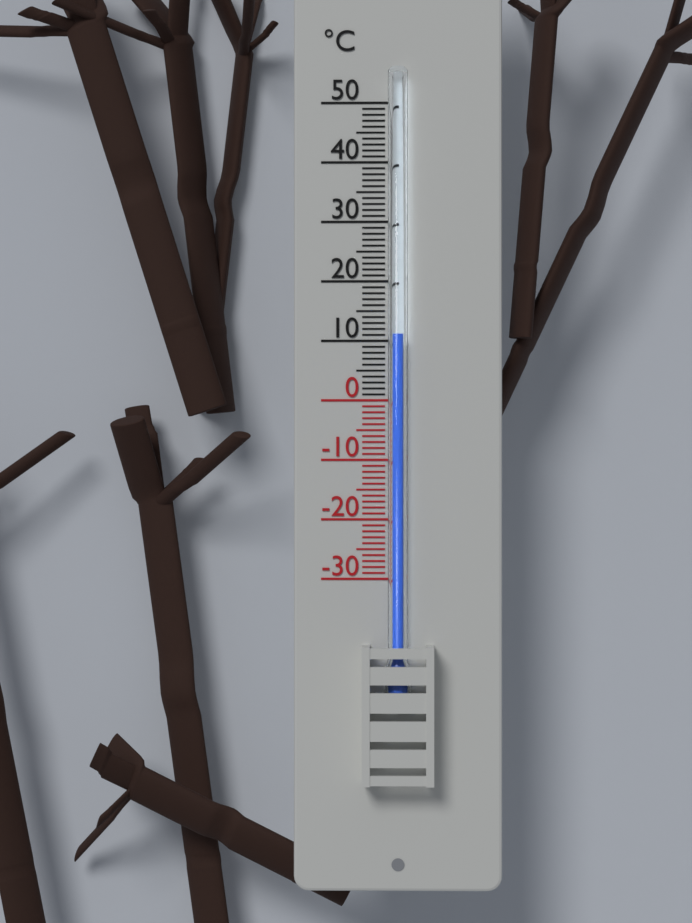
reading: 11 °C
